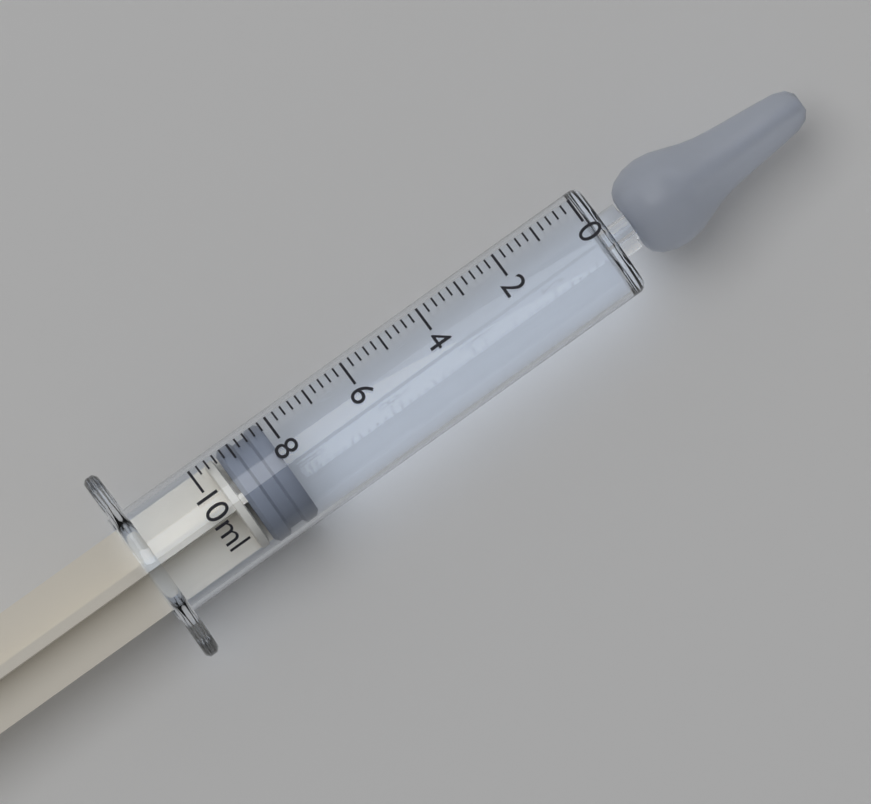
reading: 8.2 ml
